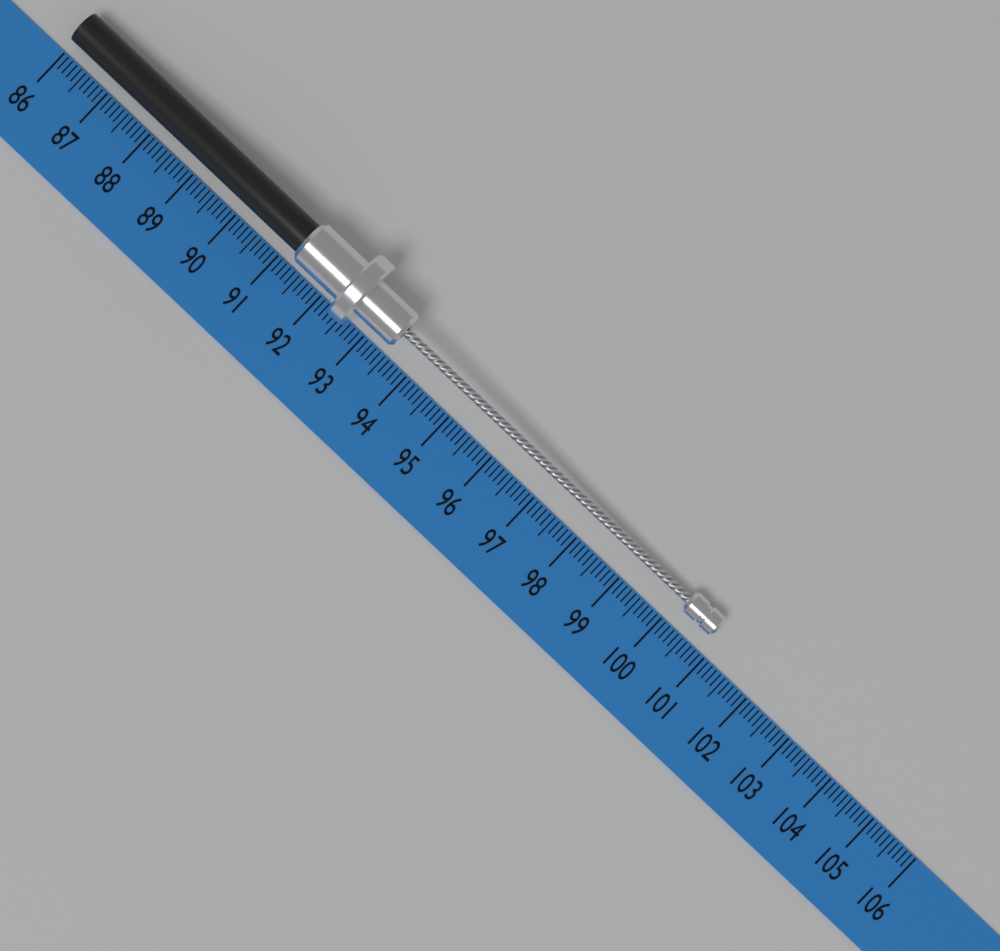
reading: 100.8 (no unit)
